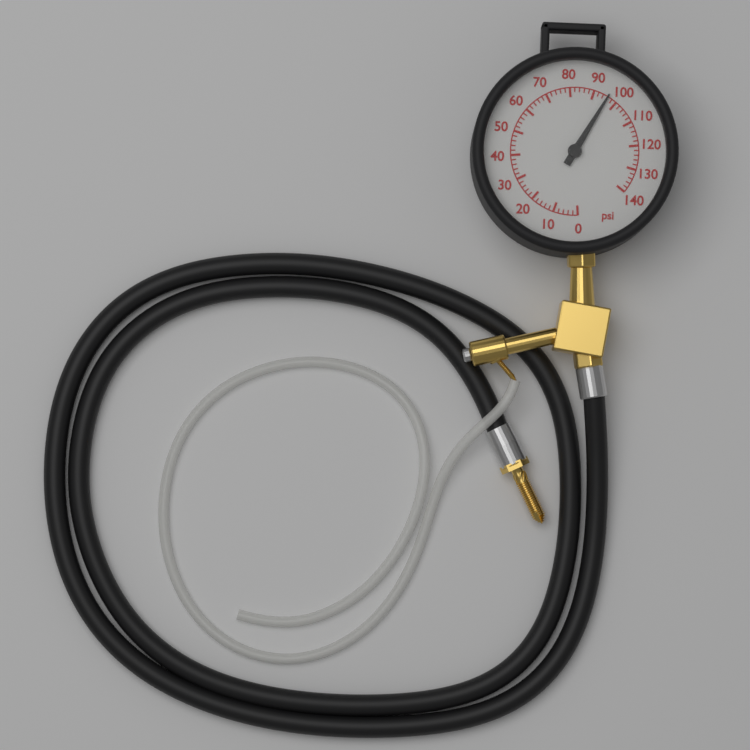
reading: 96 psi
